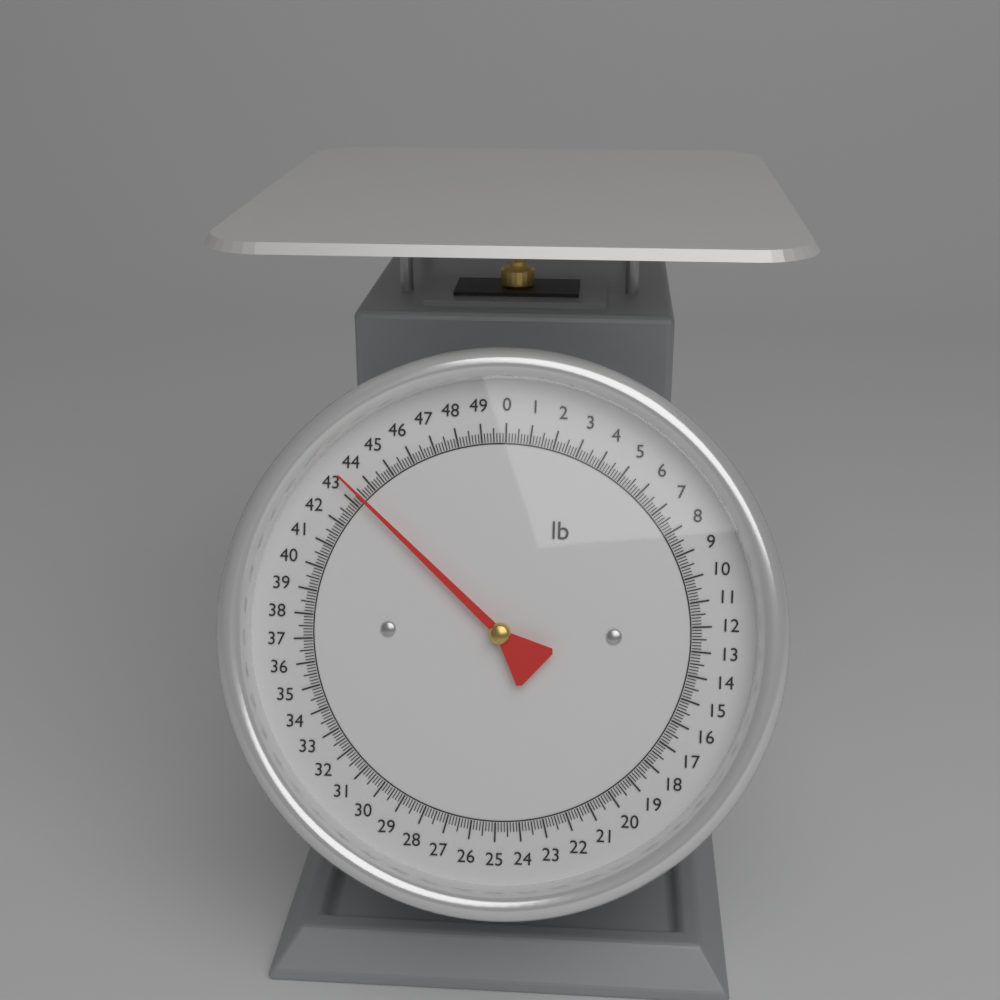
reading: 43.375 lb
